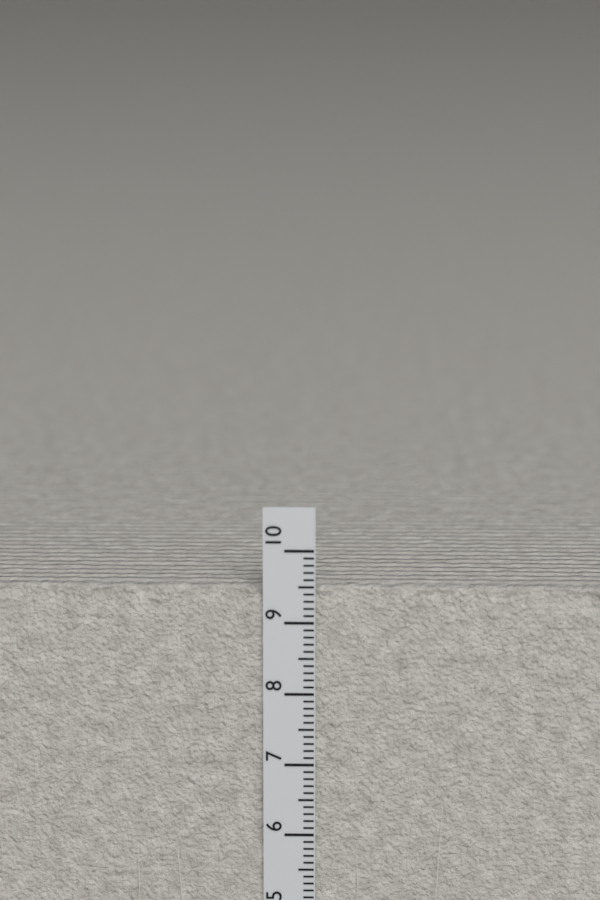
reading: 9.5 cm
